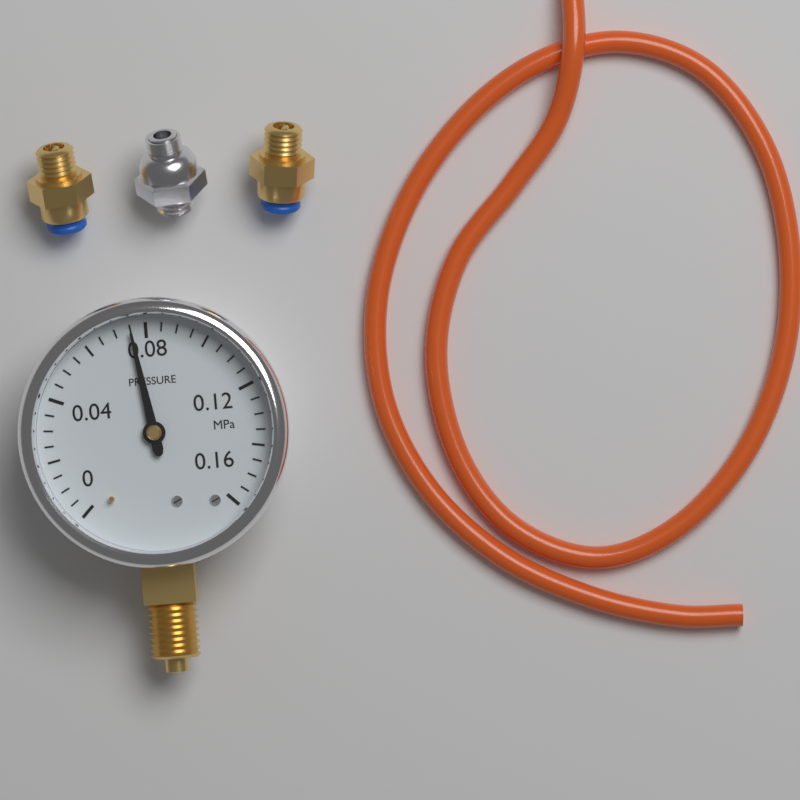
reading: 0.075 MPa
